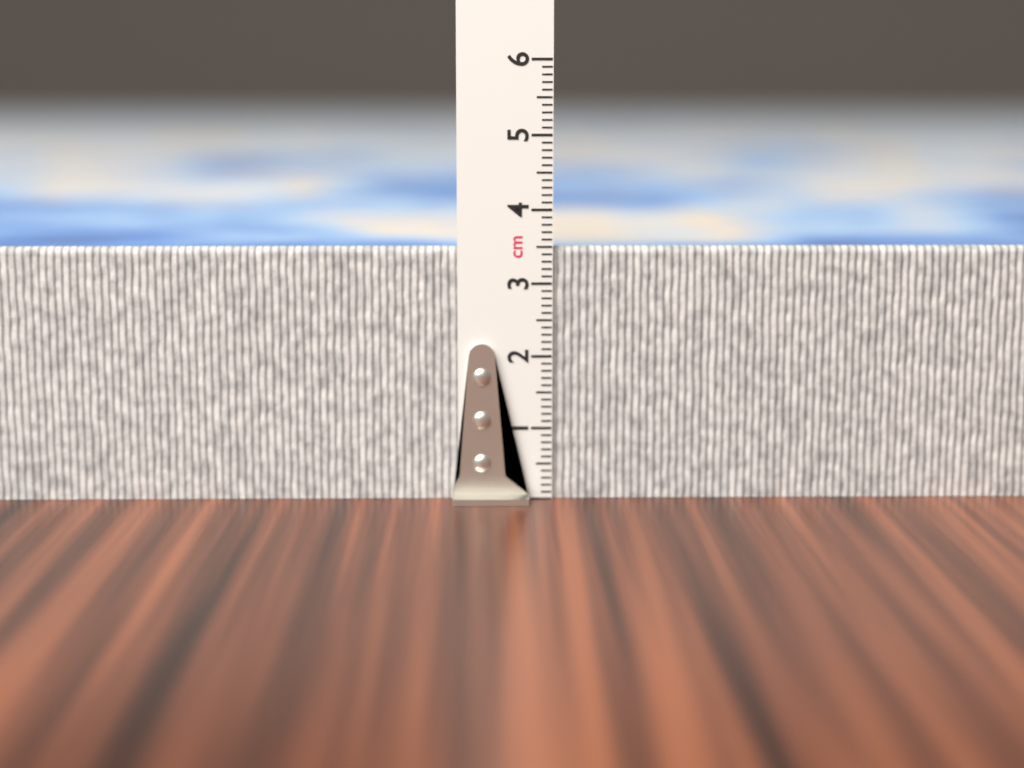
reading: 3.5 cm
